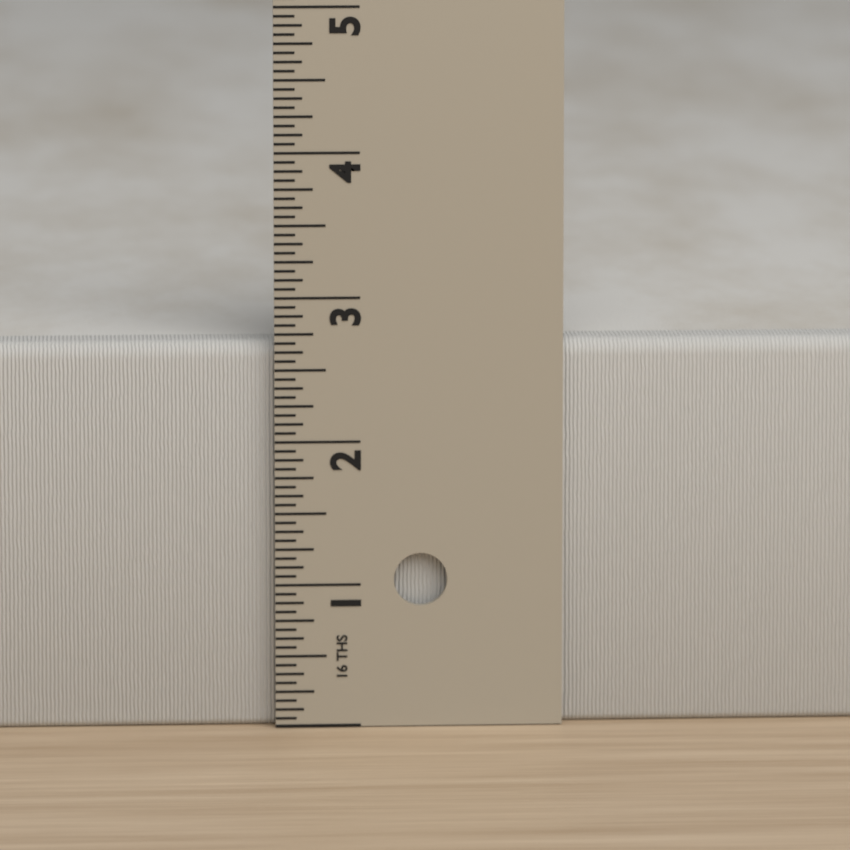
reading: 2.6875 in
